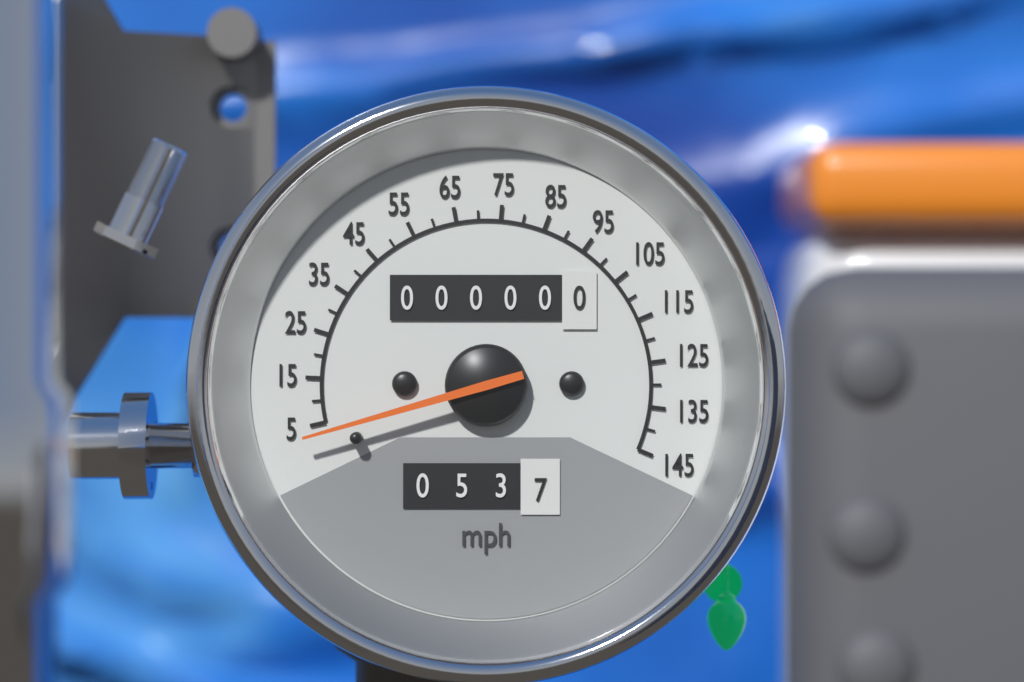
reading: 3 mph
